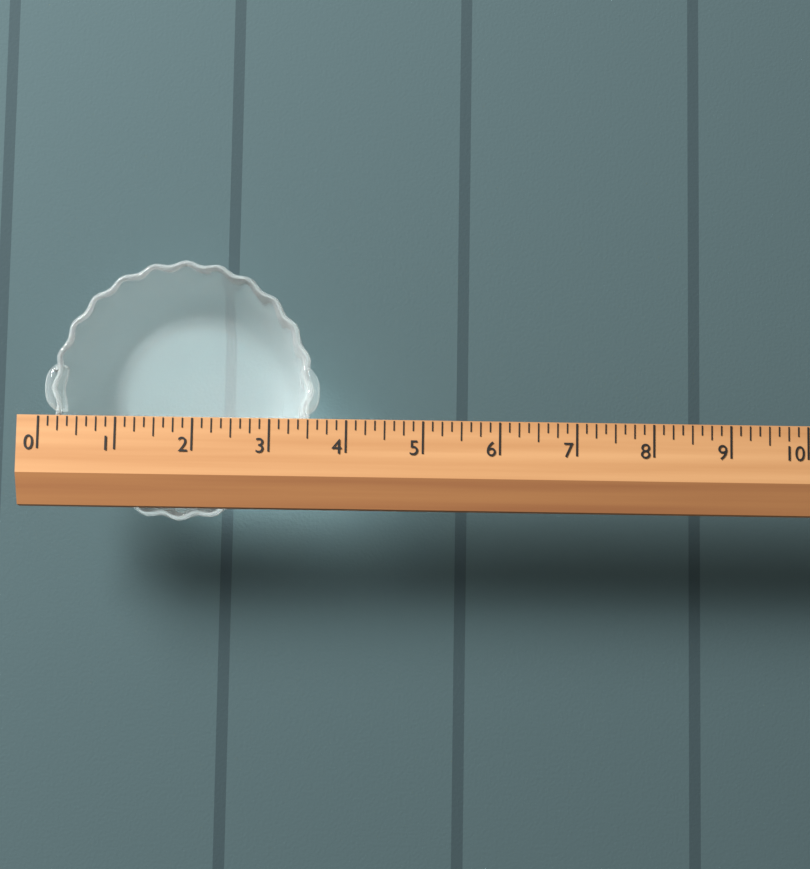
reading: 3.625 (no unit)
